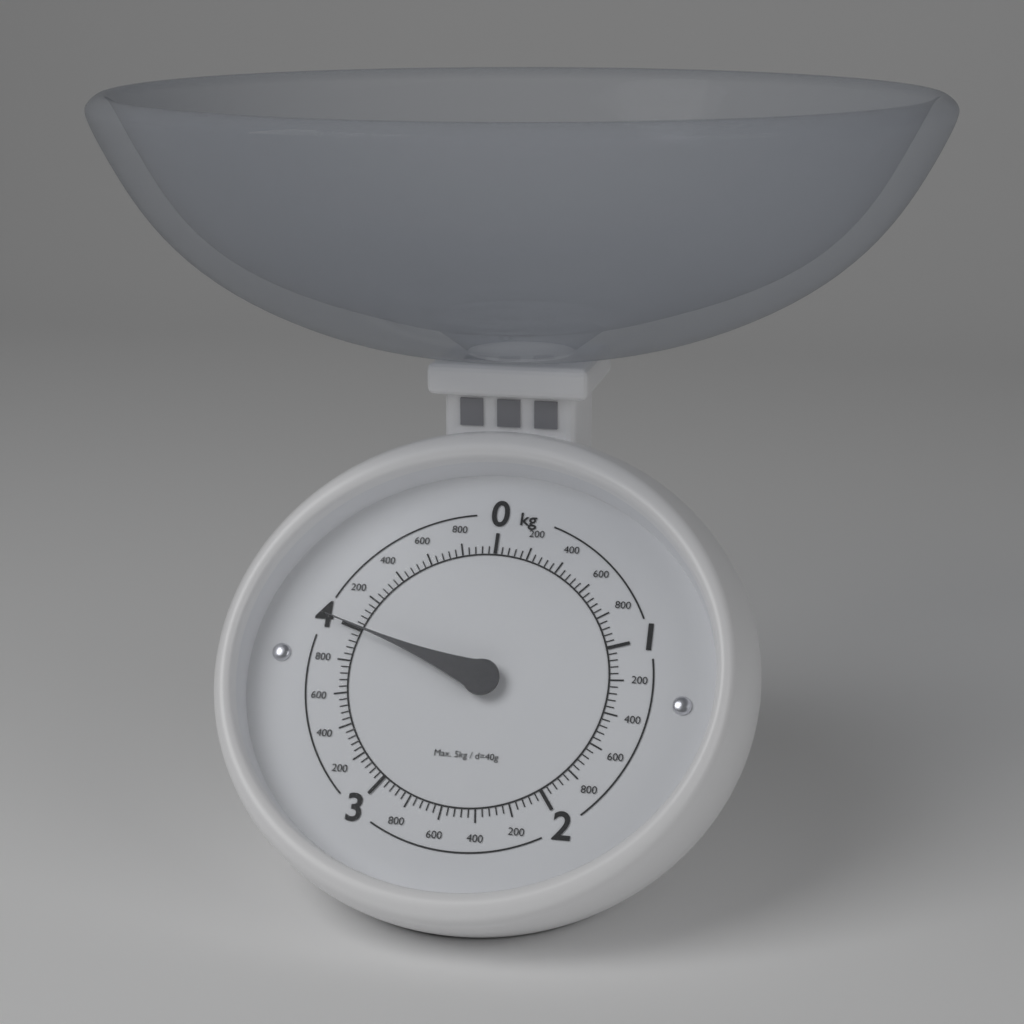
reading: 4.00 kg
